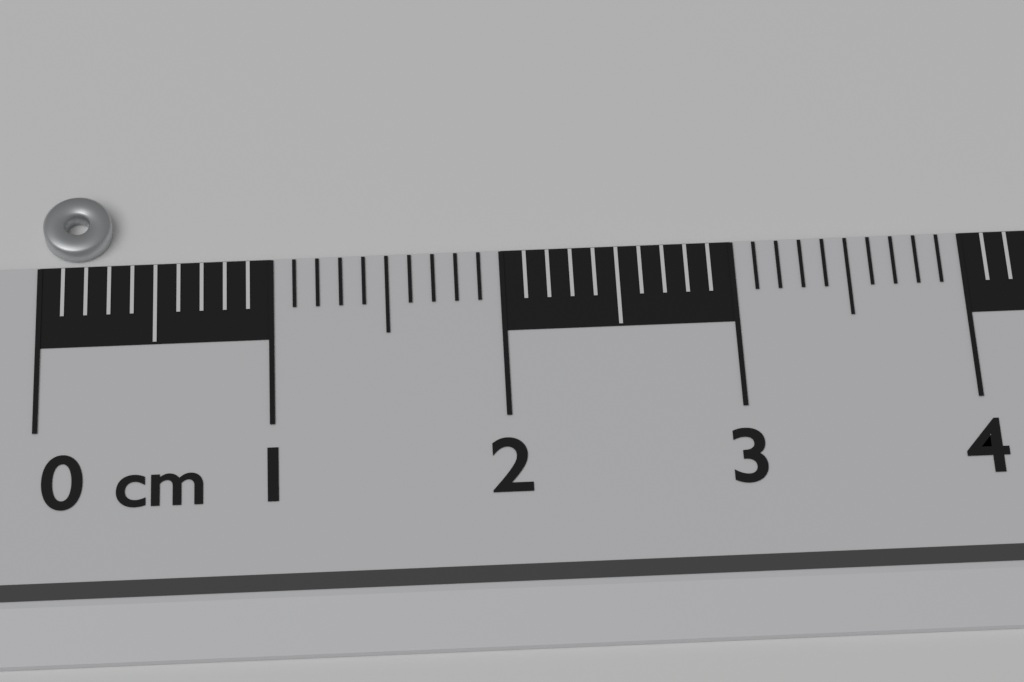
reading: 0.3 cm
